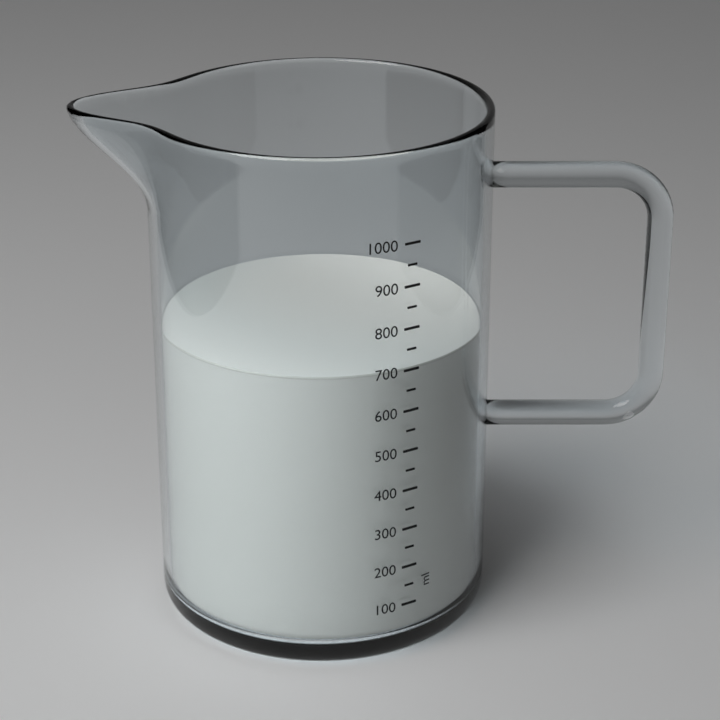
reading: 700 ml
